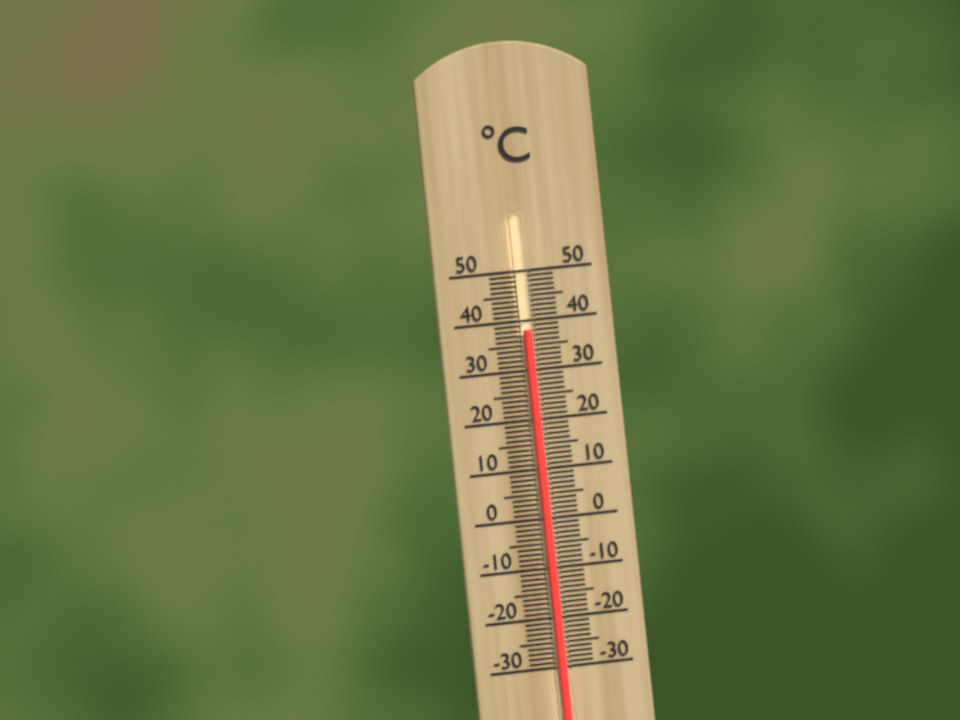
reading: 38 °C
